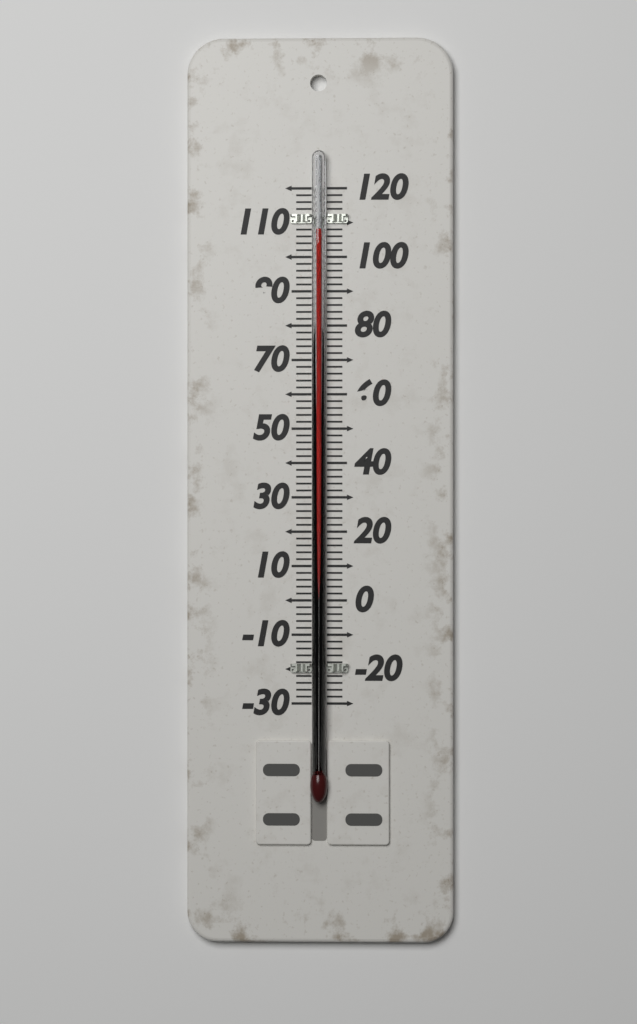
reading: 108 (no unit)
